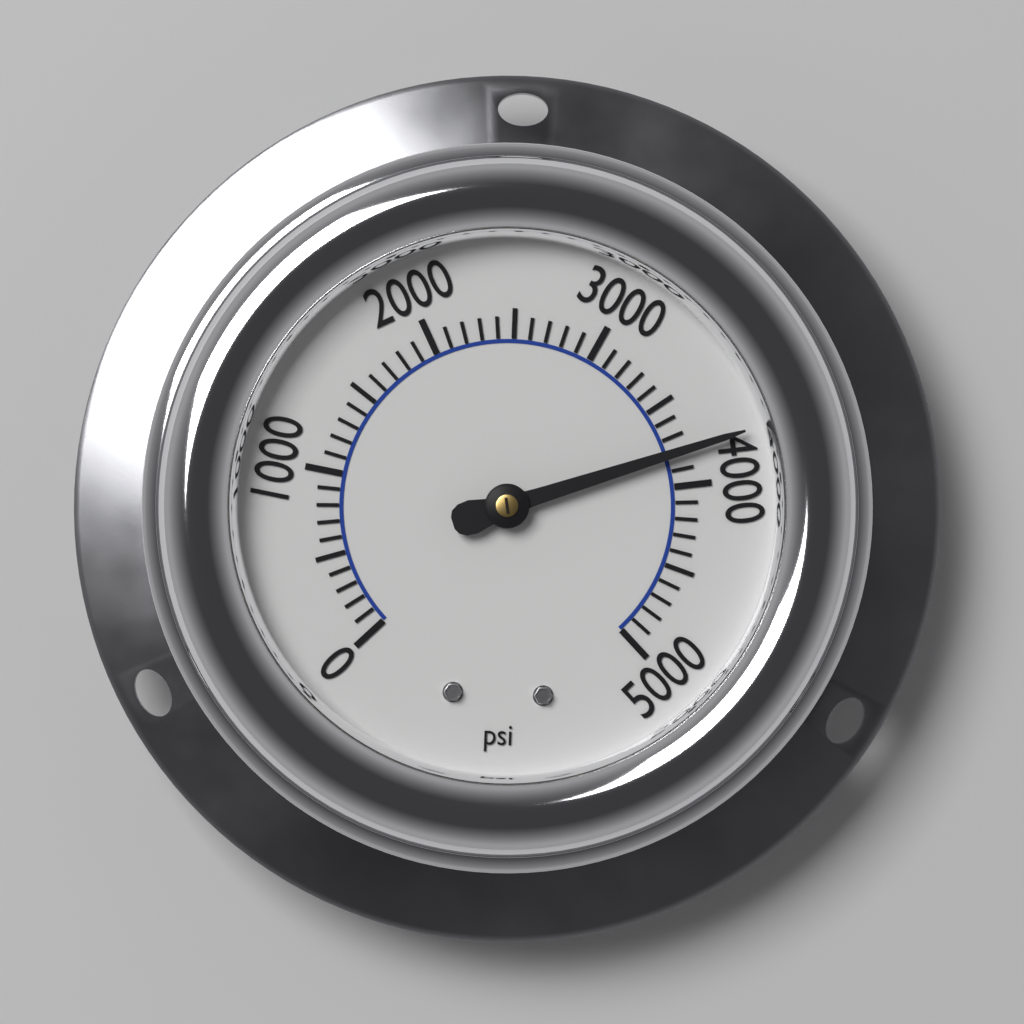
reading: 3800 psi
